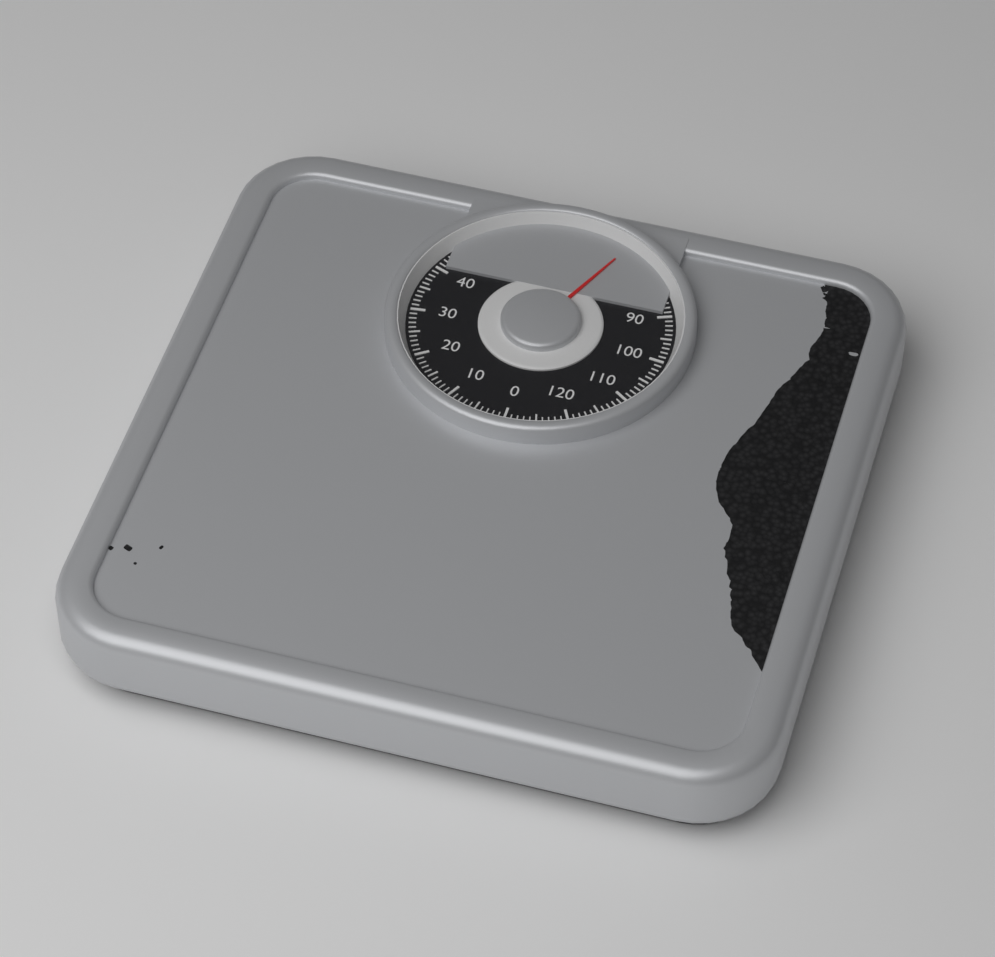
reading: 74 kg
